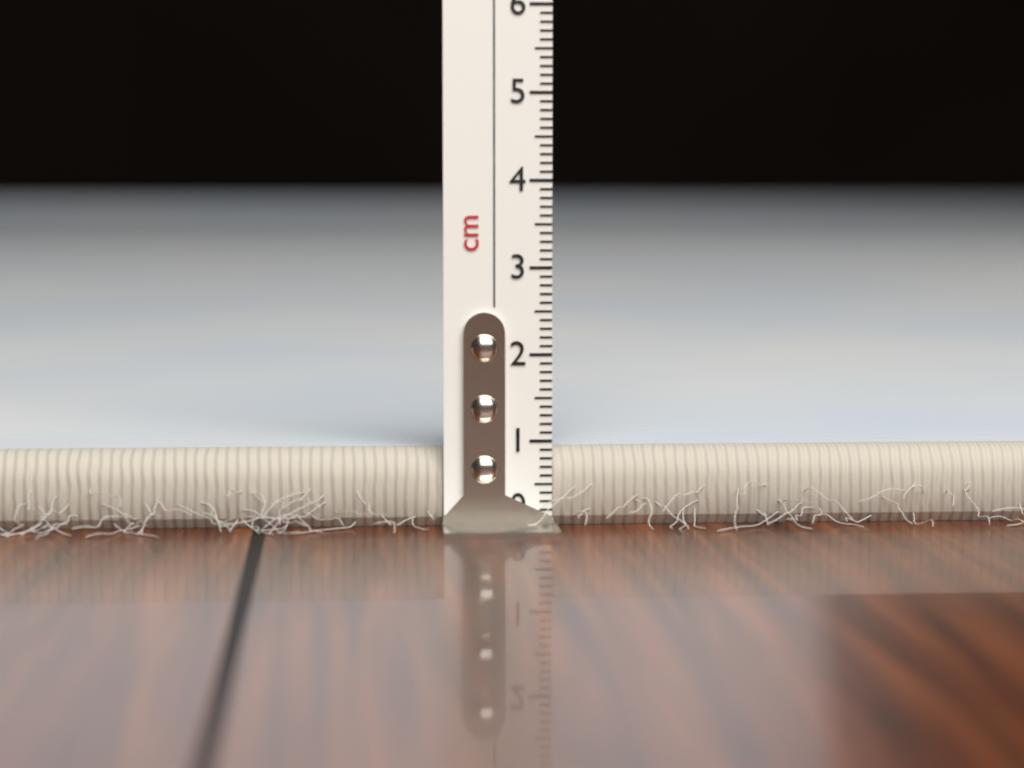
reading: 0.9 cm
